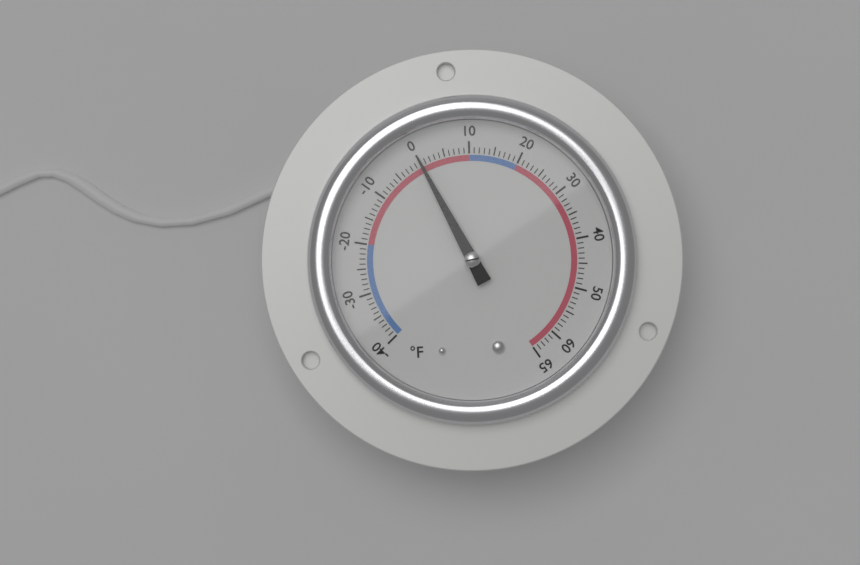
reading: 0 °F
